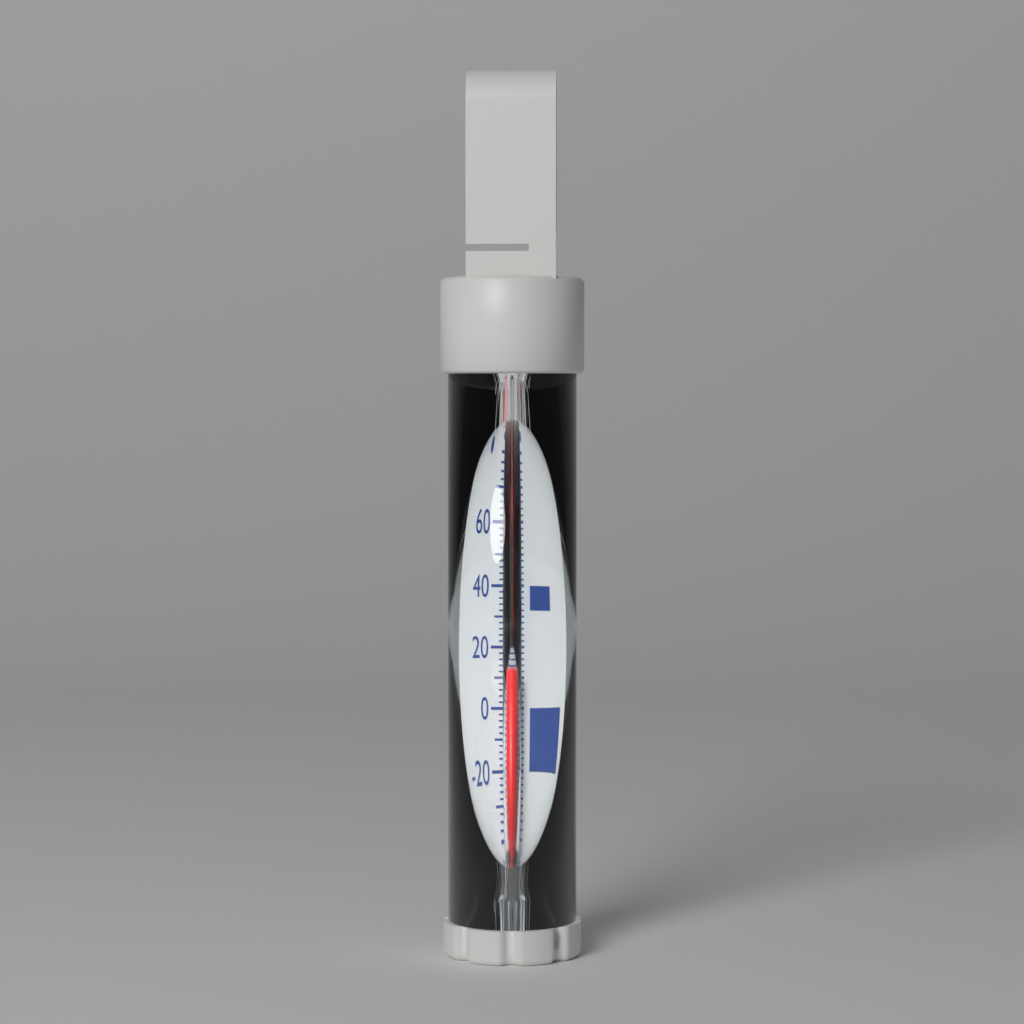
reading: 12 °F
